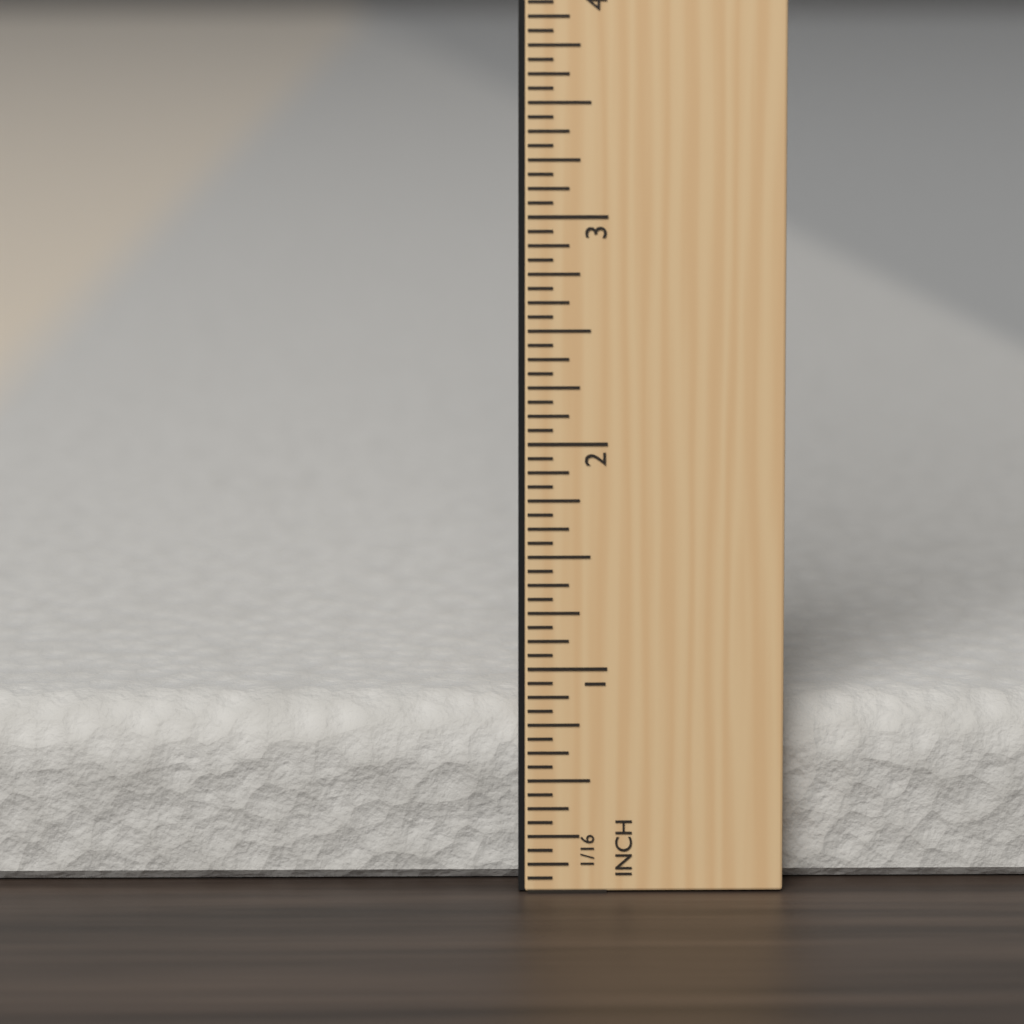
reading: 0.8125 in
